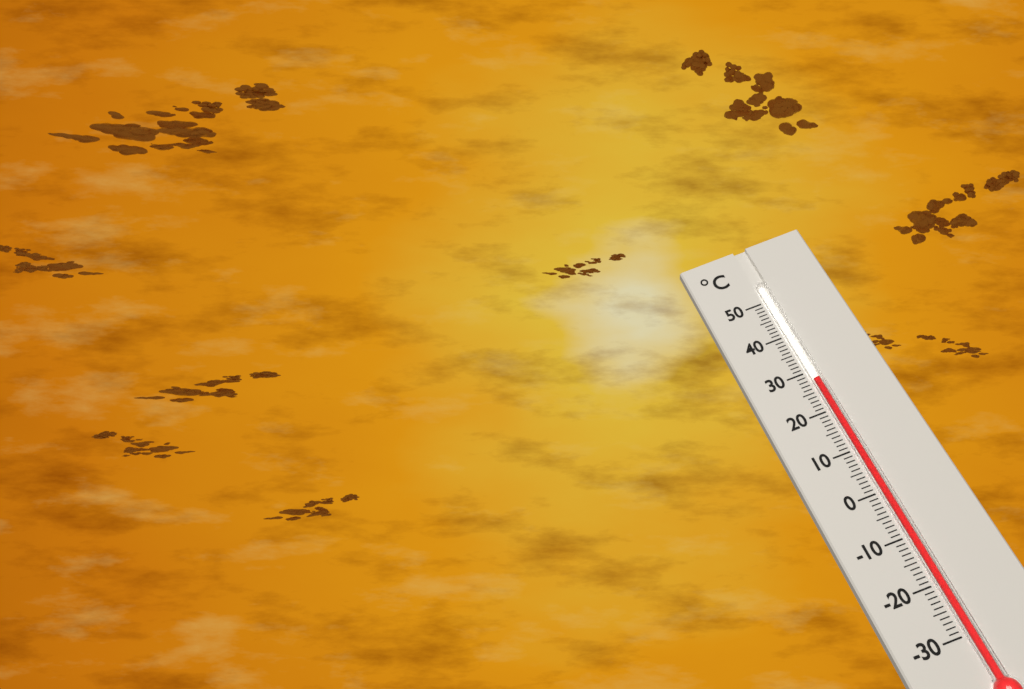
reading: 28 °C
